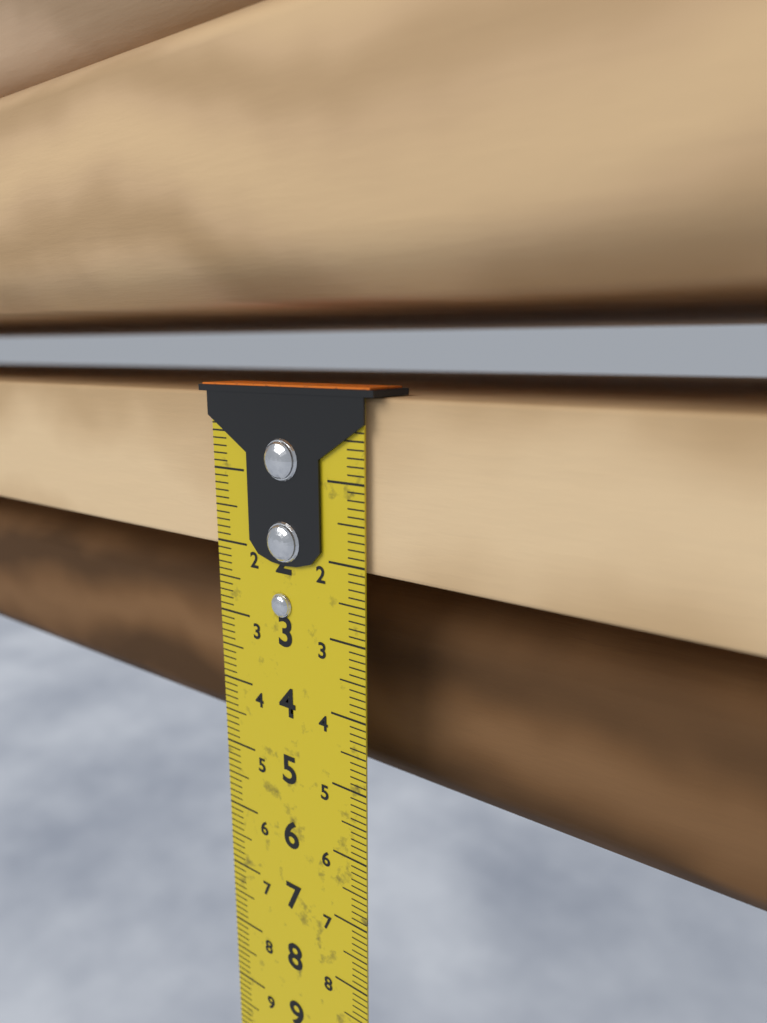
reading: 2.1 cm
